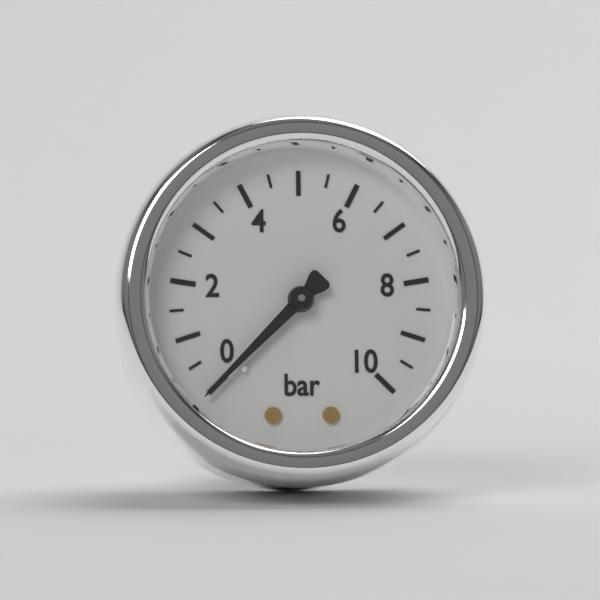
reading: 0.0 bar
